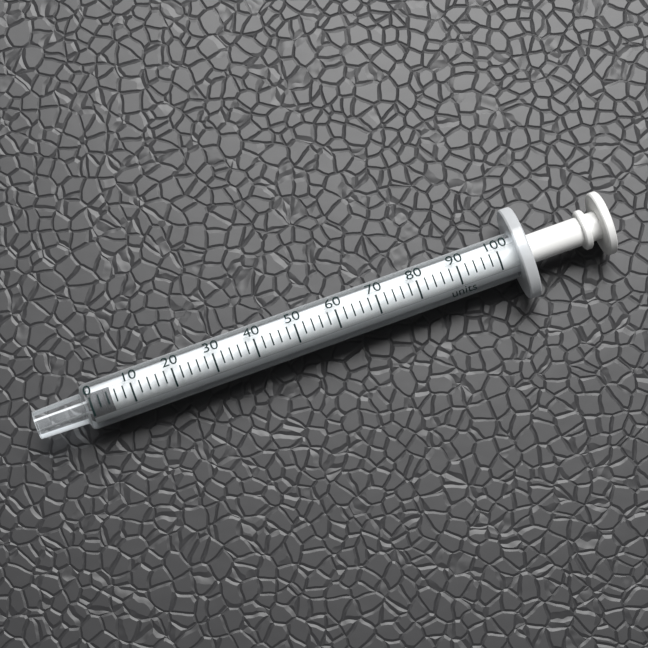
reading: 0 units
